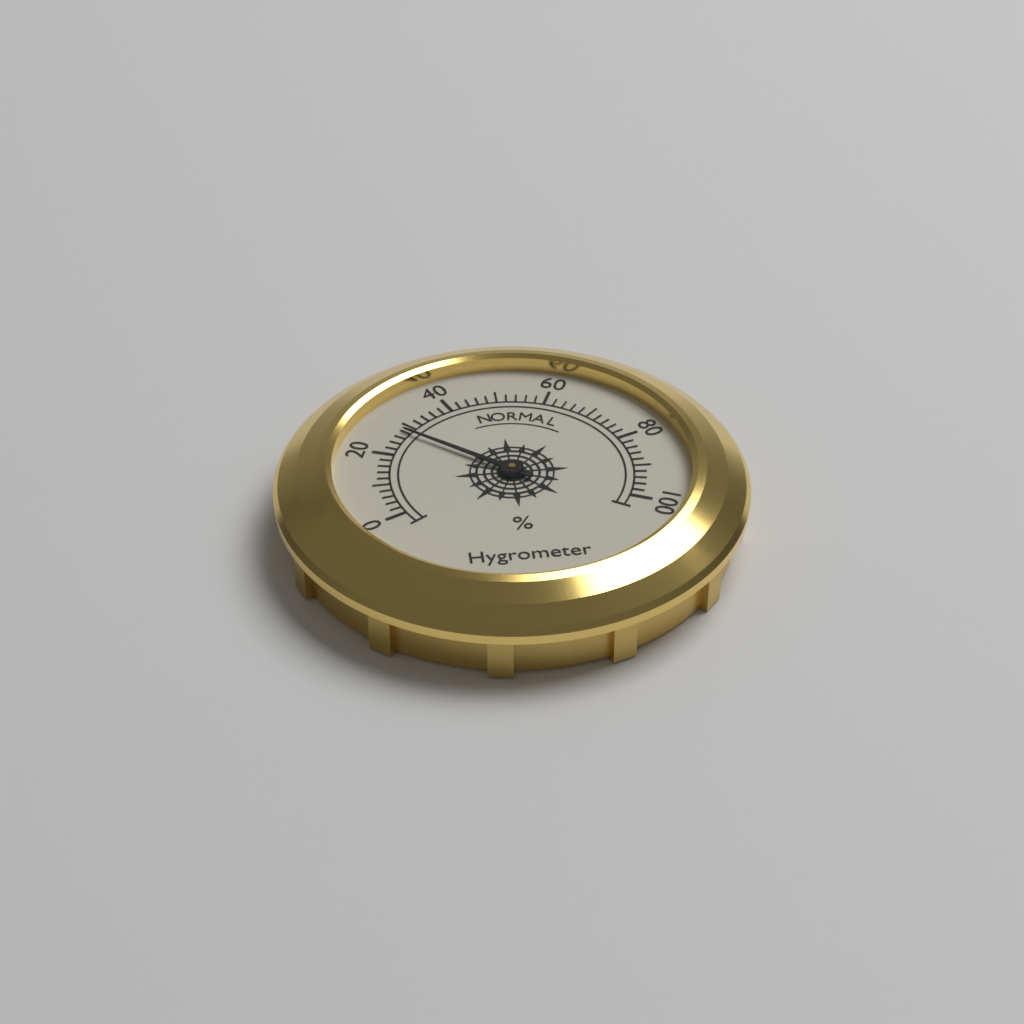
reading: 28 %
